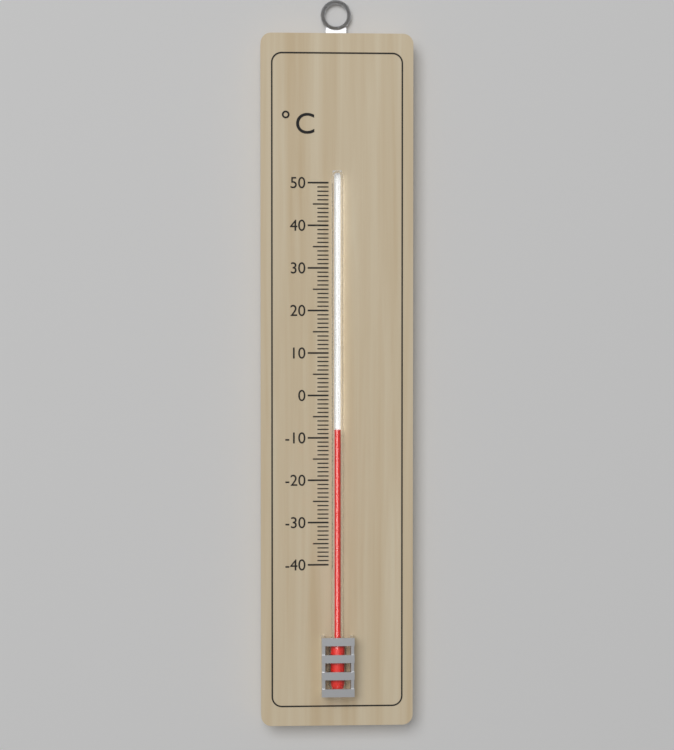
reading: -8 °C
